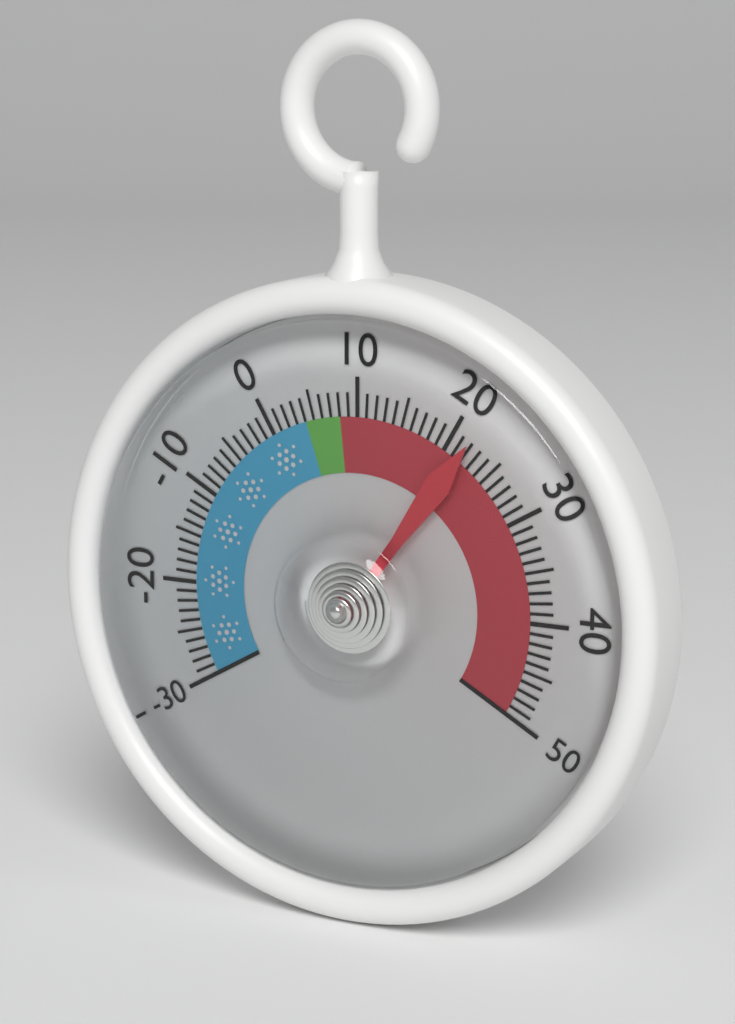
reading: 22 (no unit)
